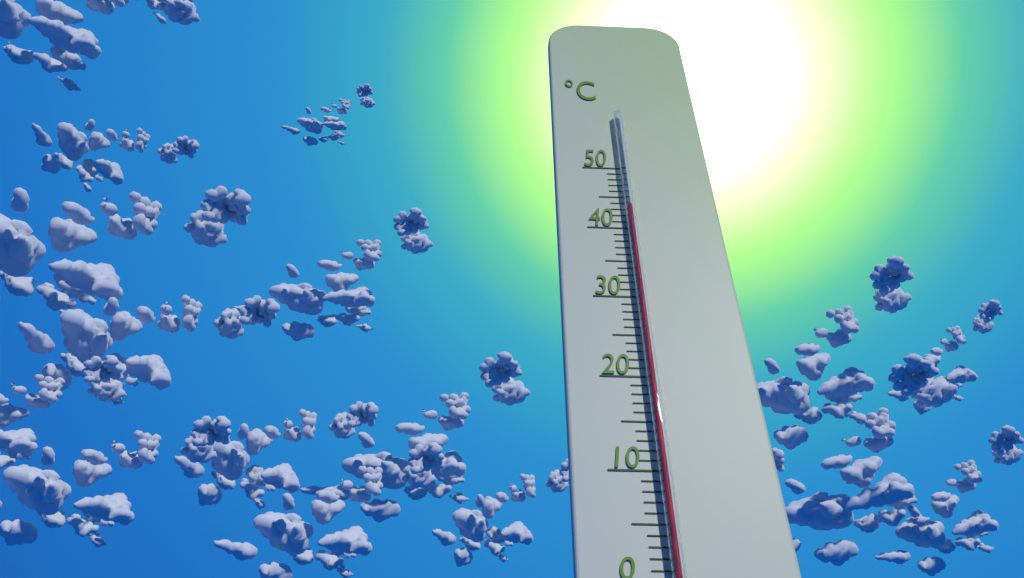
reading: 43 °C
